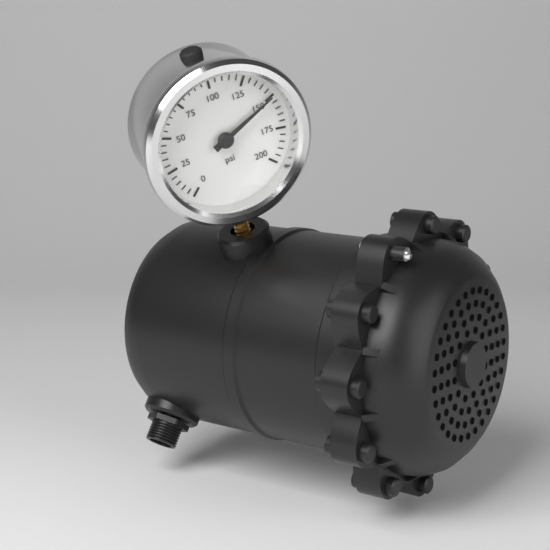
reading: 150 psi
